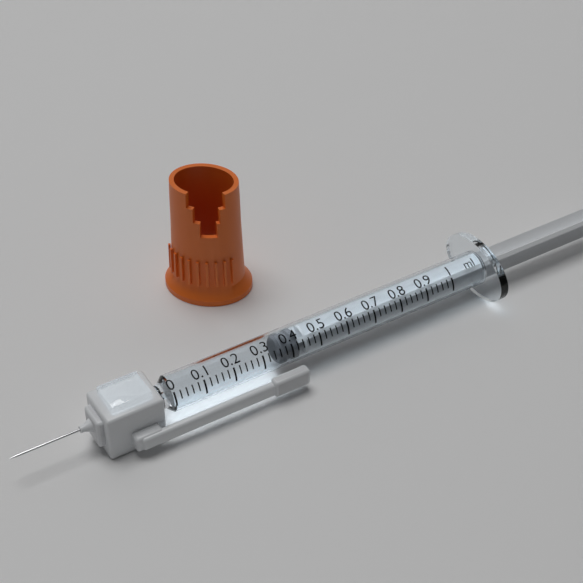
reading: 0.36 ml
